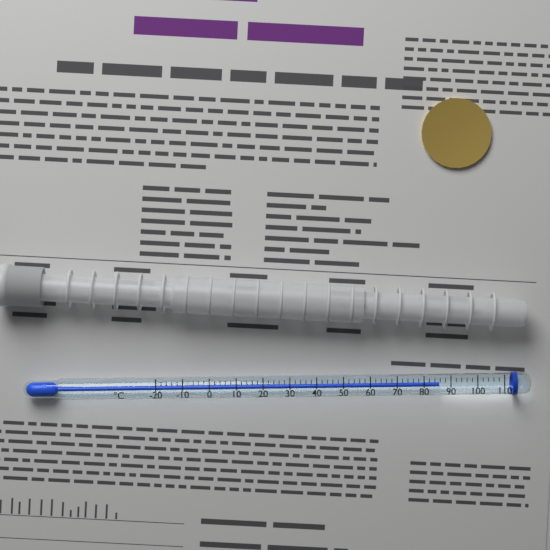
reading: 86 °C
